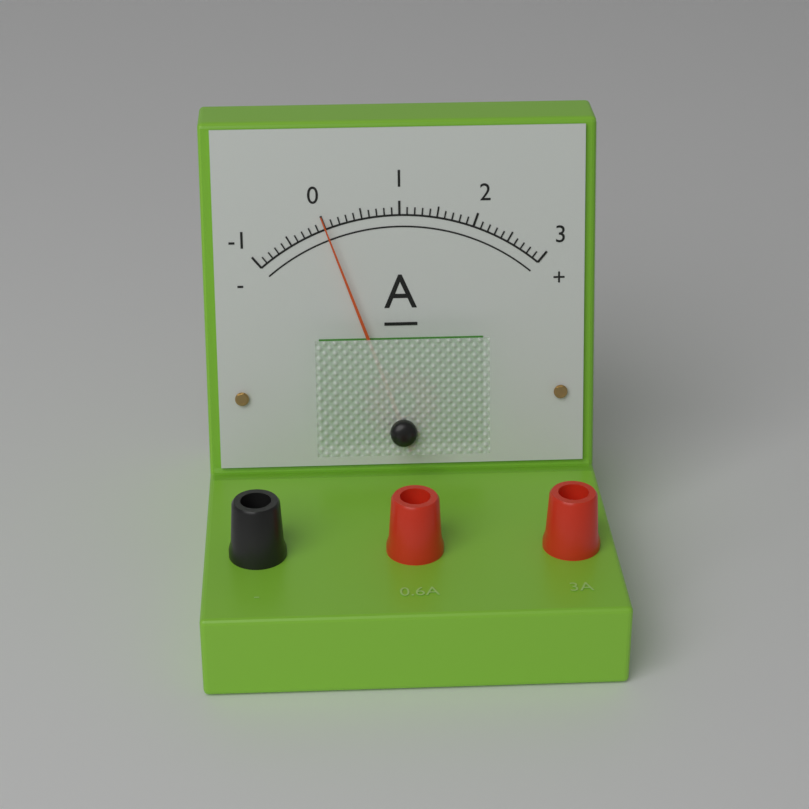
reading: 0.0 A
